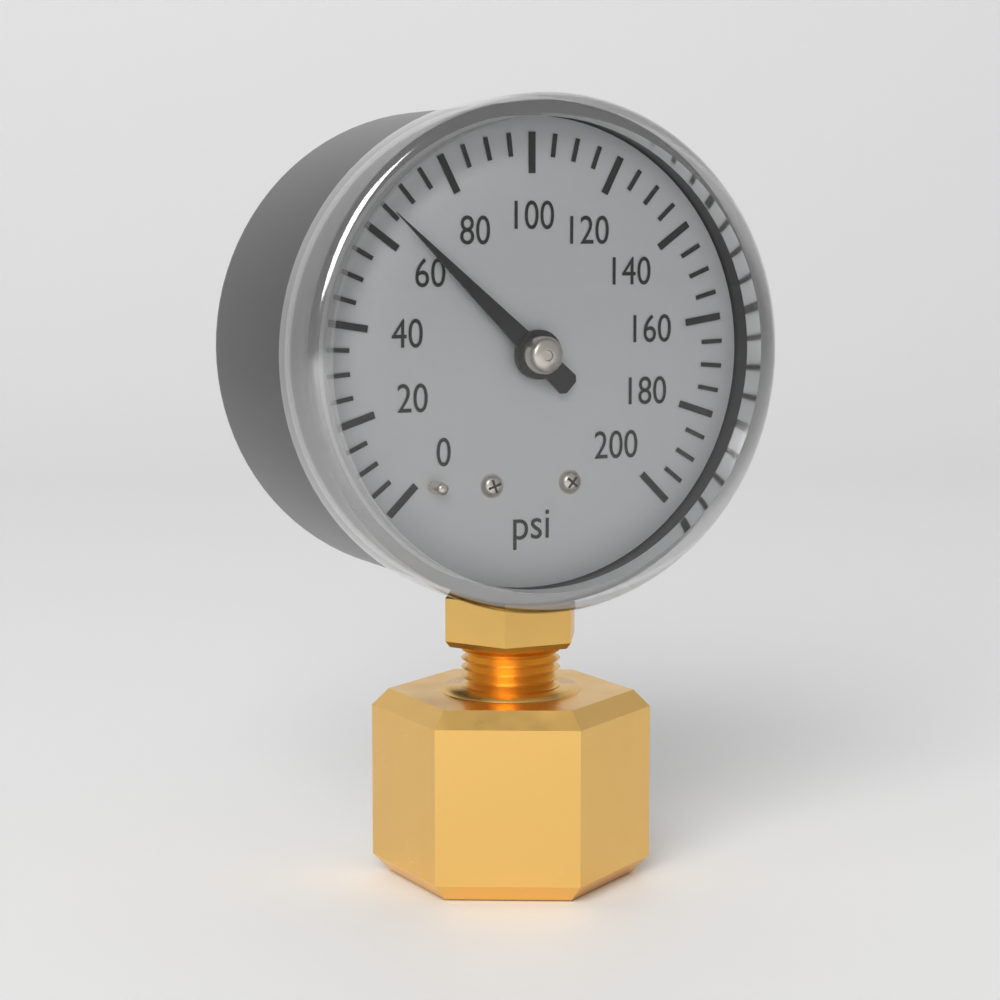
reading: 65 psi
